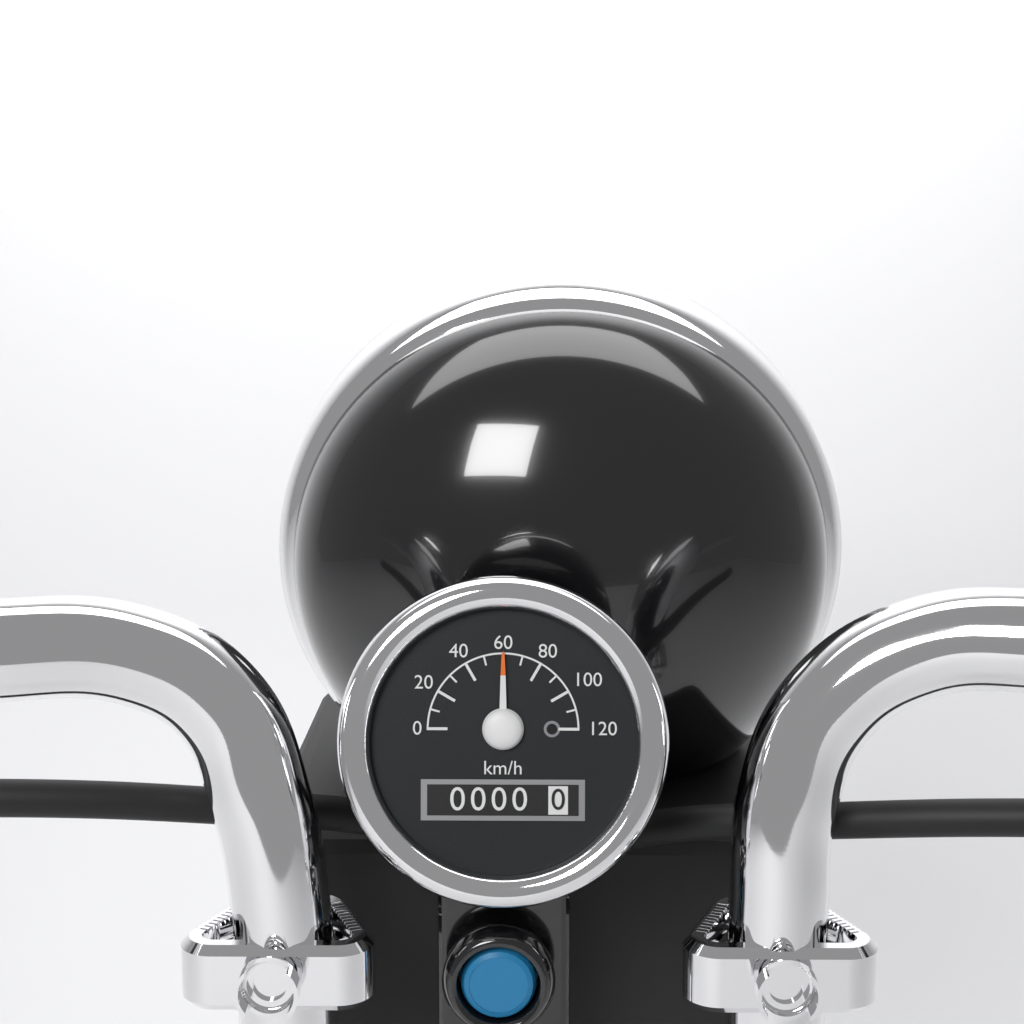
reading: 60 km/h
